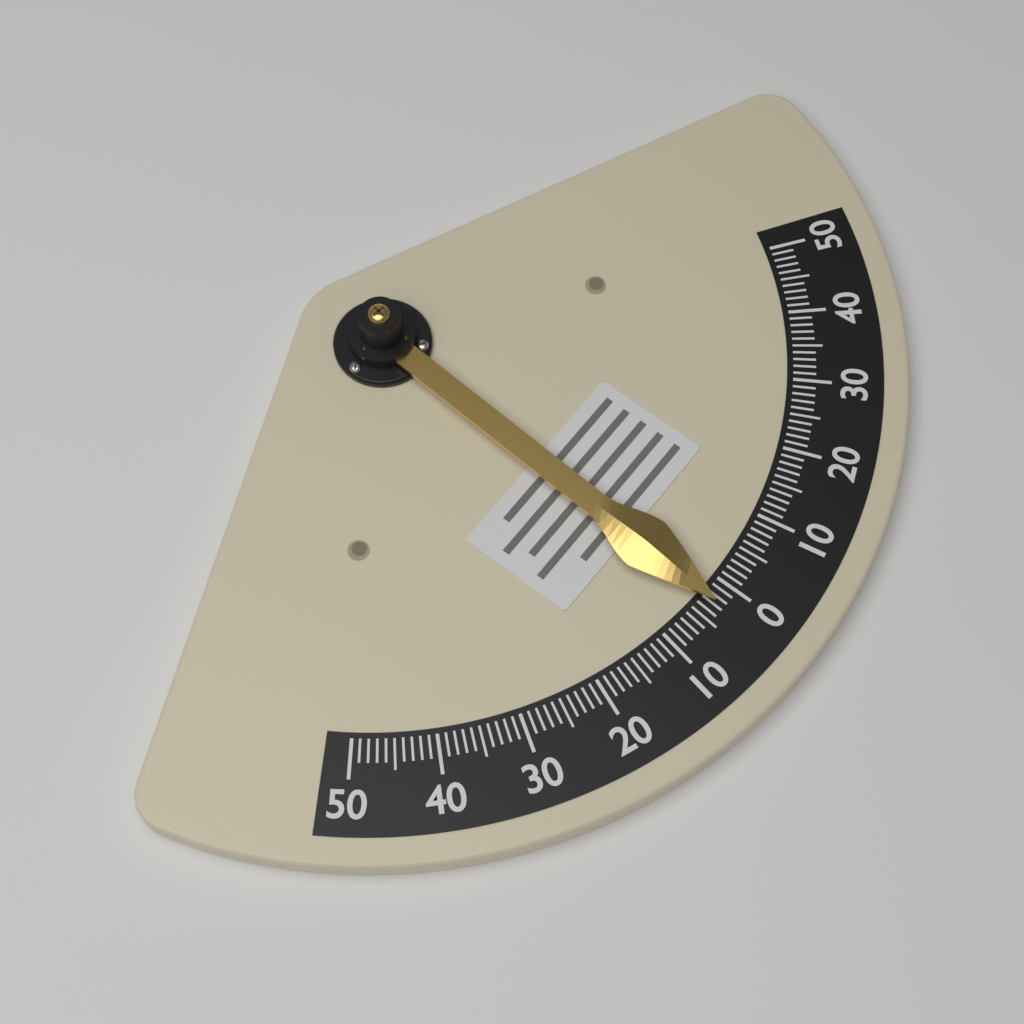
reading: -3 (no unit)
